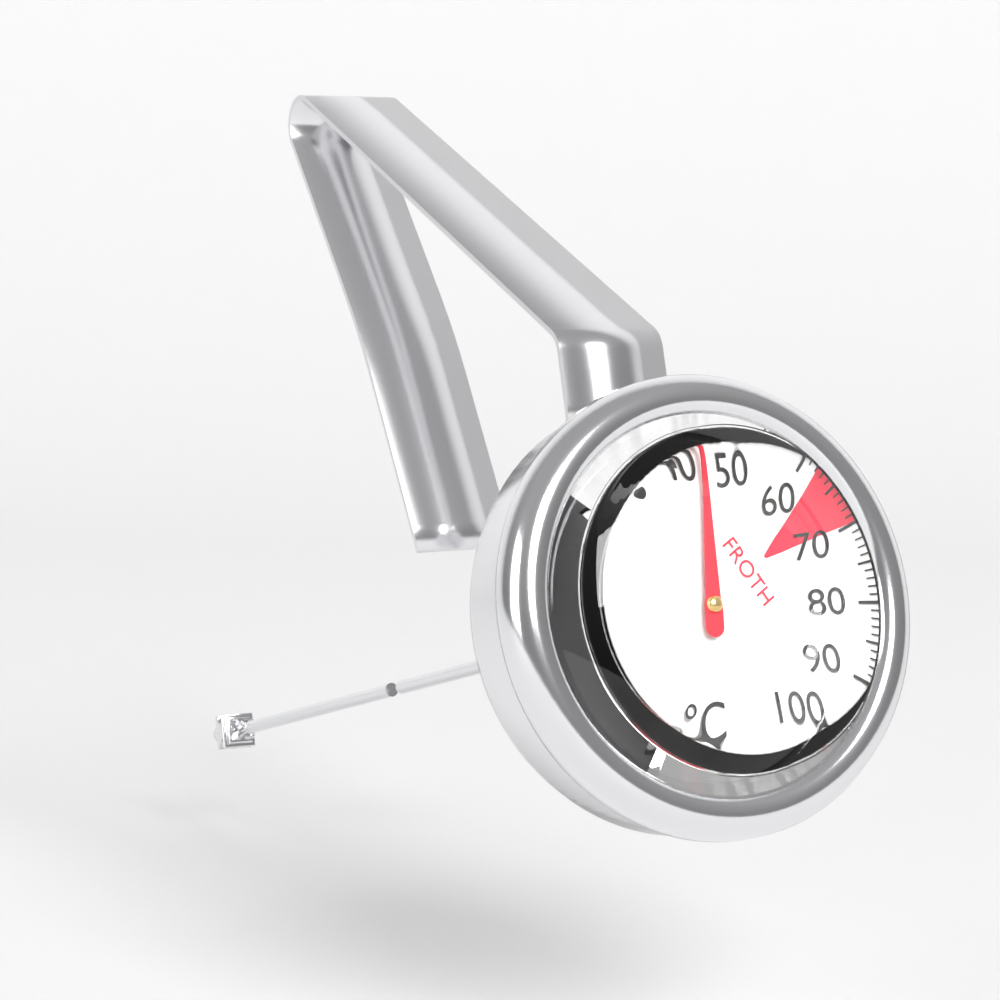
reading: 44 °C
